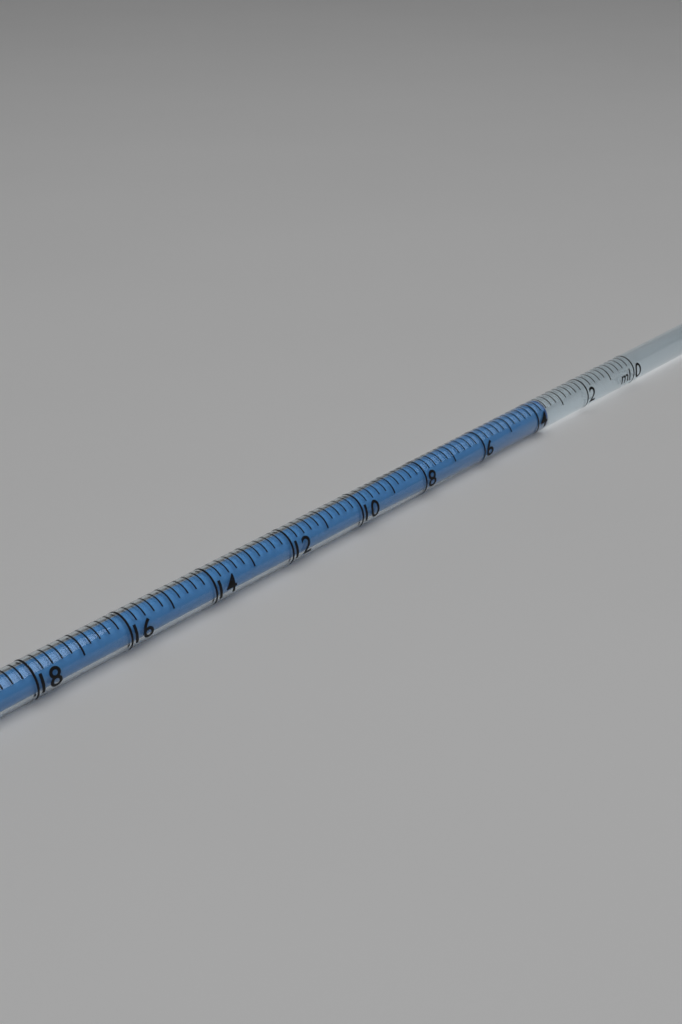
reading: 3.6 ml
